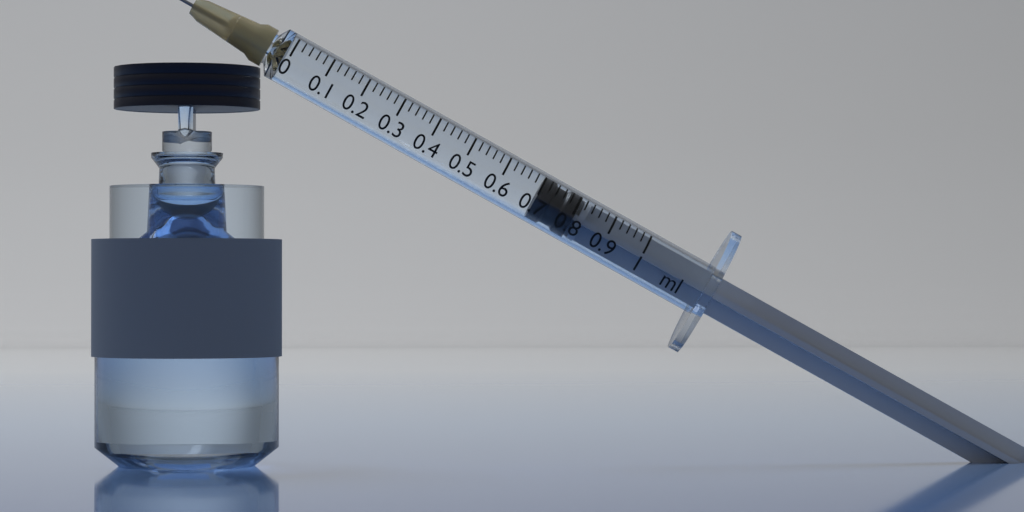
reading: 0.70 ml
